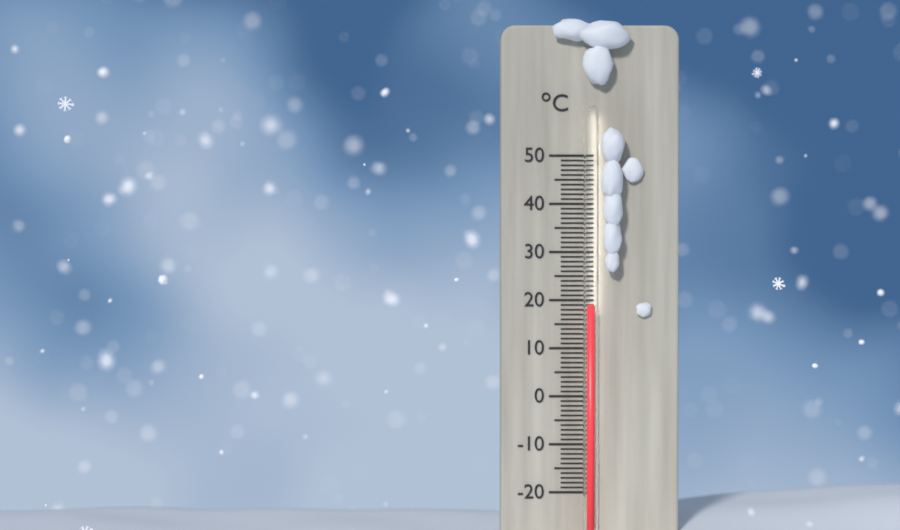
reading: 19 °C
